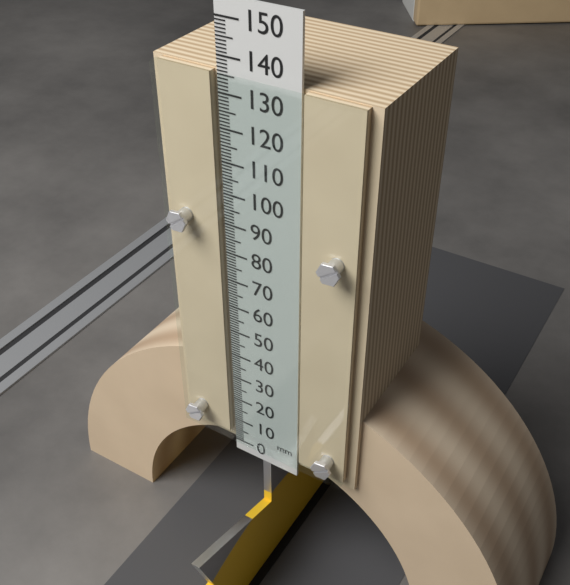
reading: 136 mm
